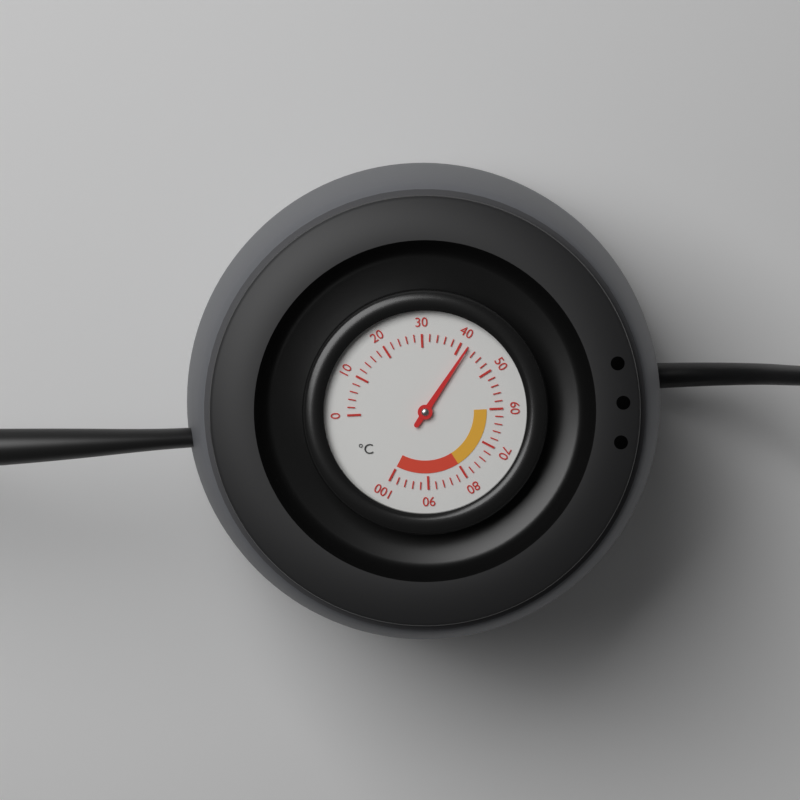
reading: 42 °C
